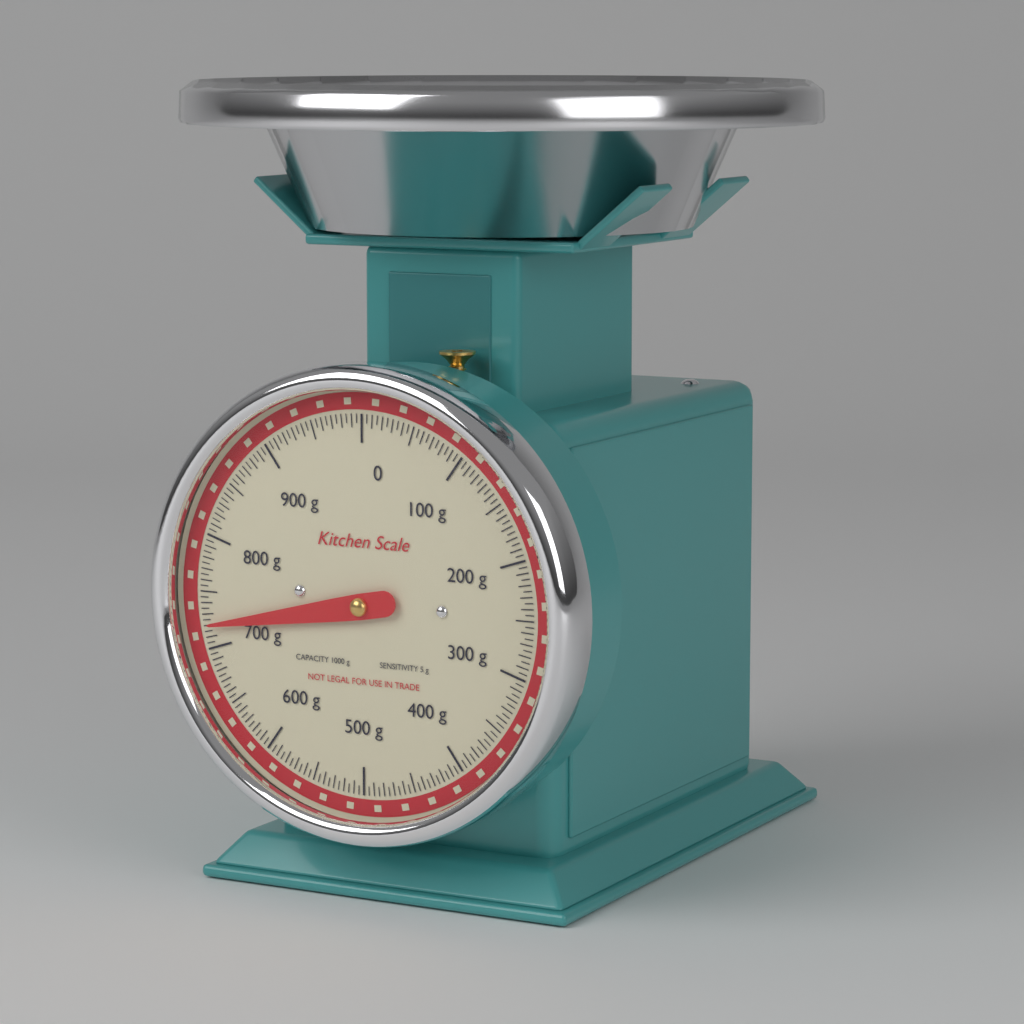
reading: 720 g
